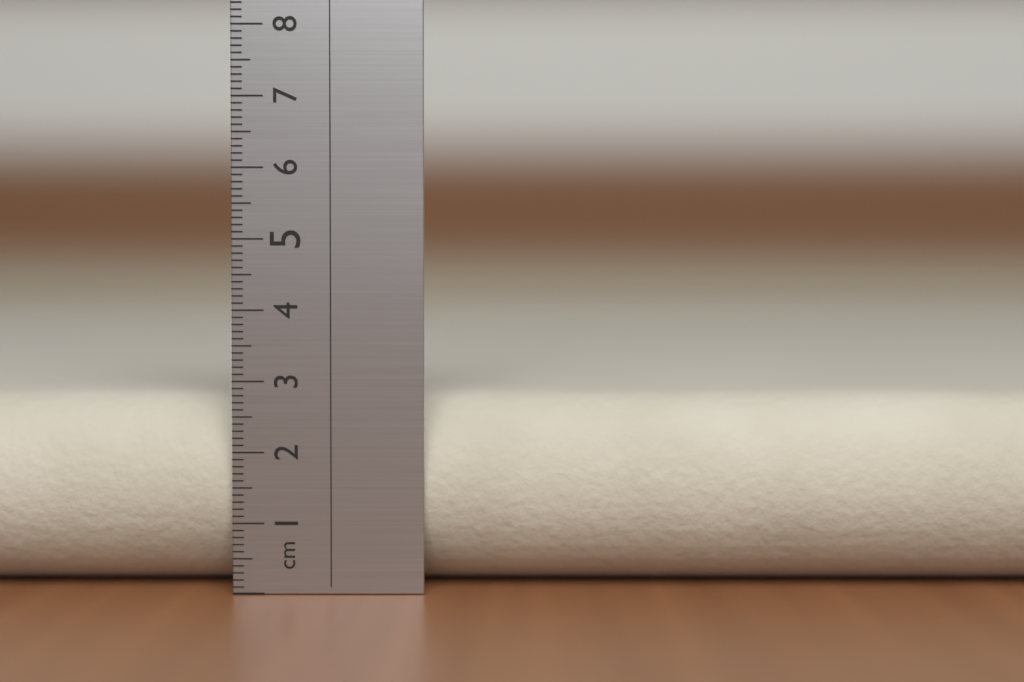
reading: 2.8 cm
